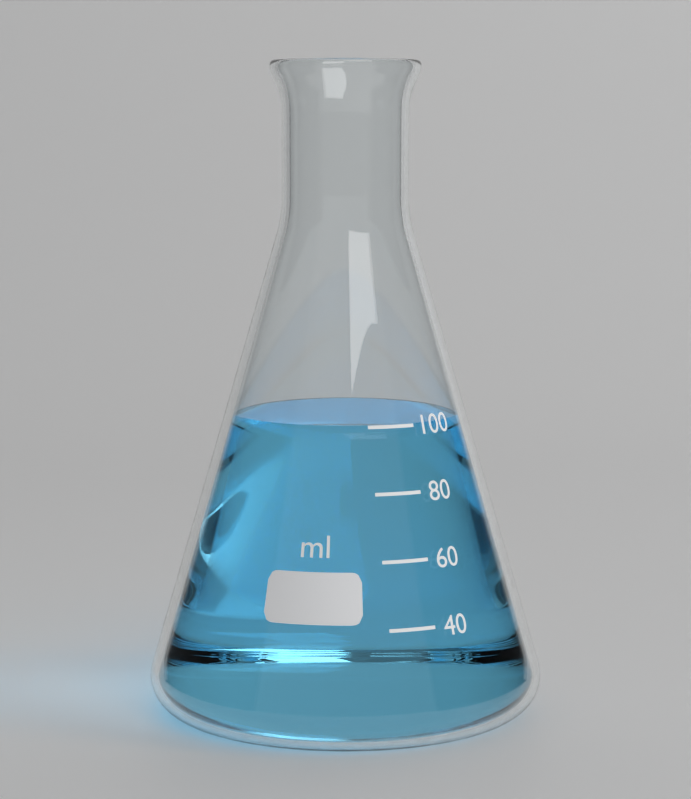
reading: 100 ml
